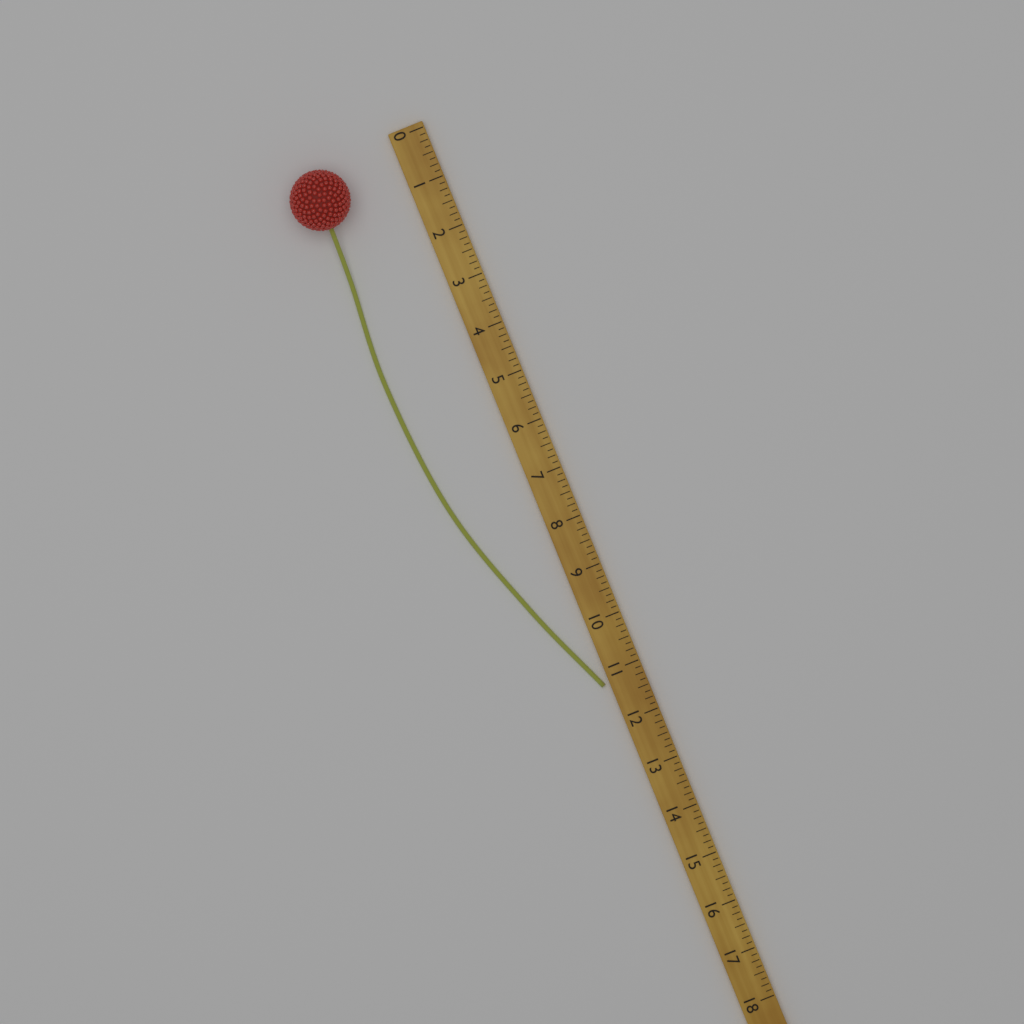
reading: 11.250 (no unit)
